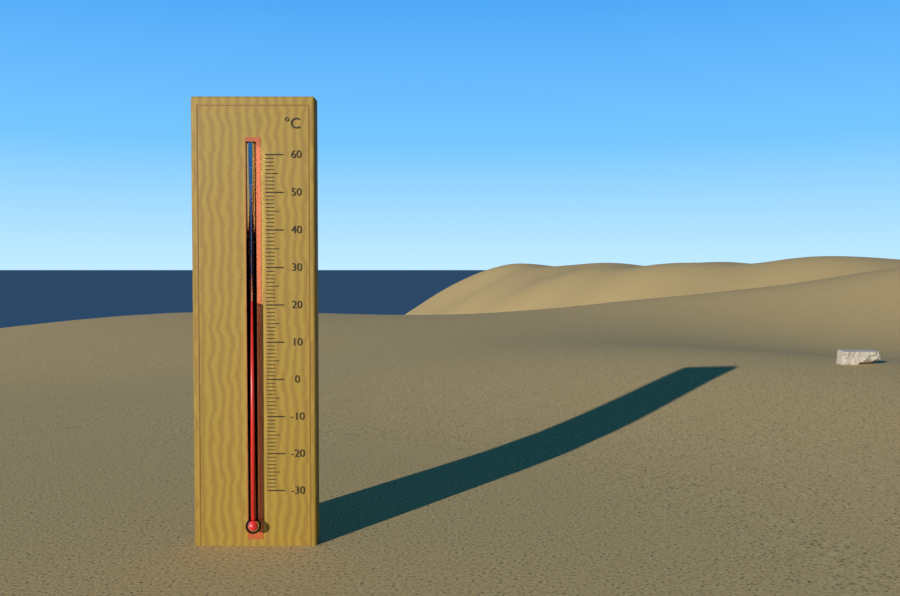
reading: 21 °C
